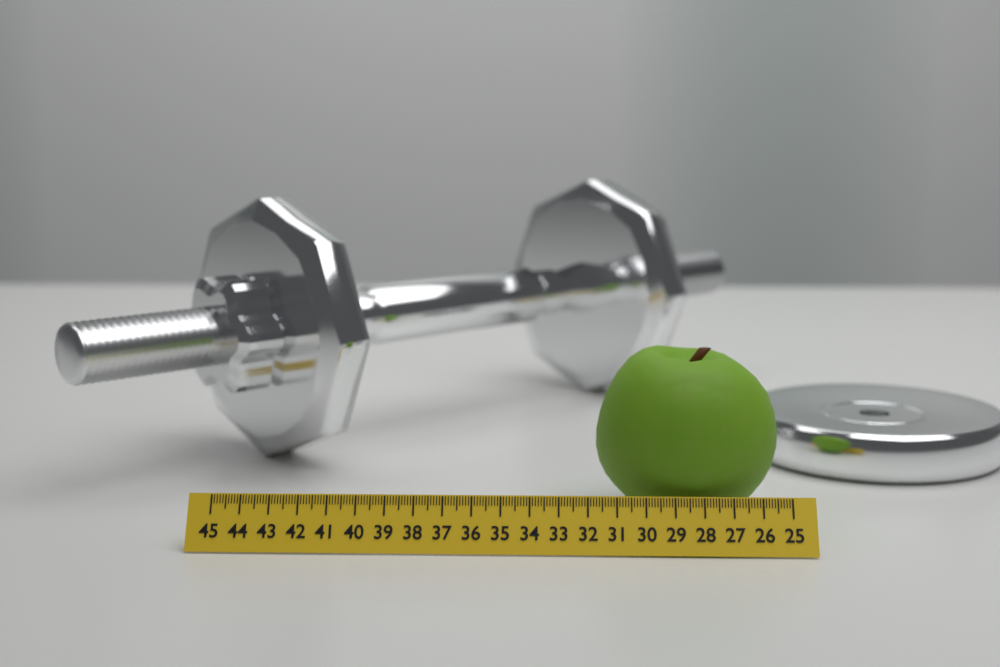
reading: 31.6 (no unit)
